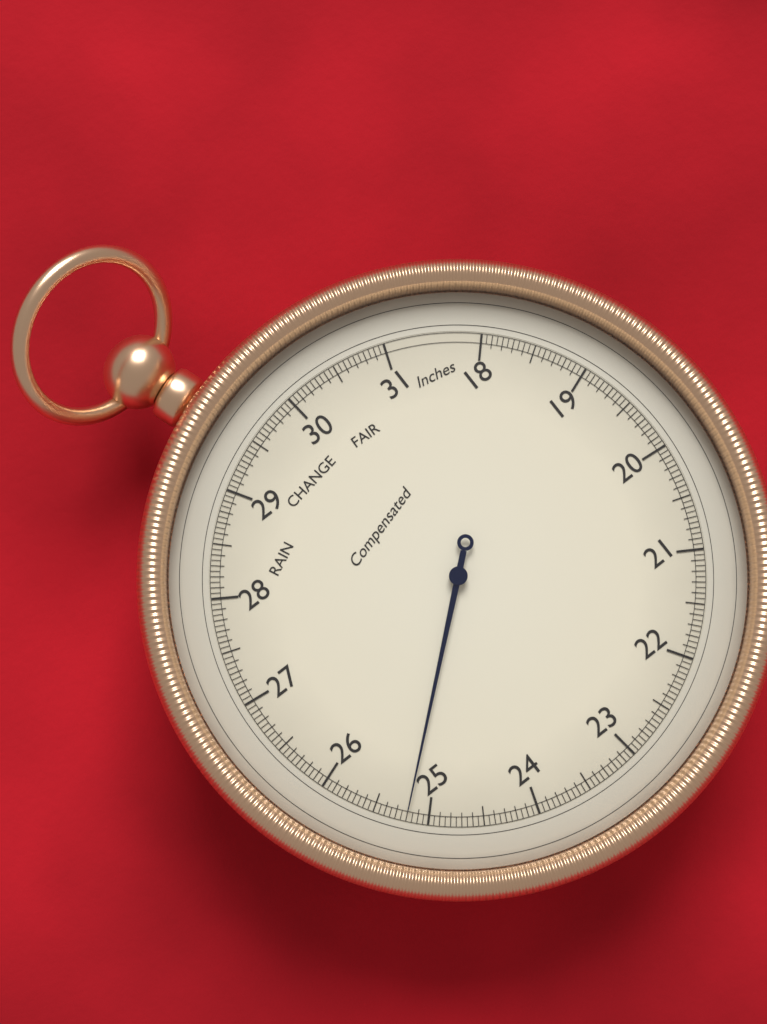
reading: 25.20 inHg
